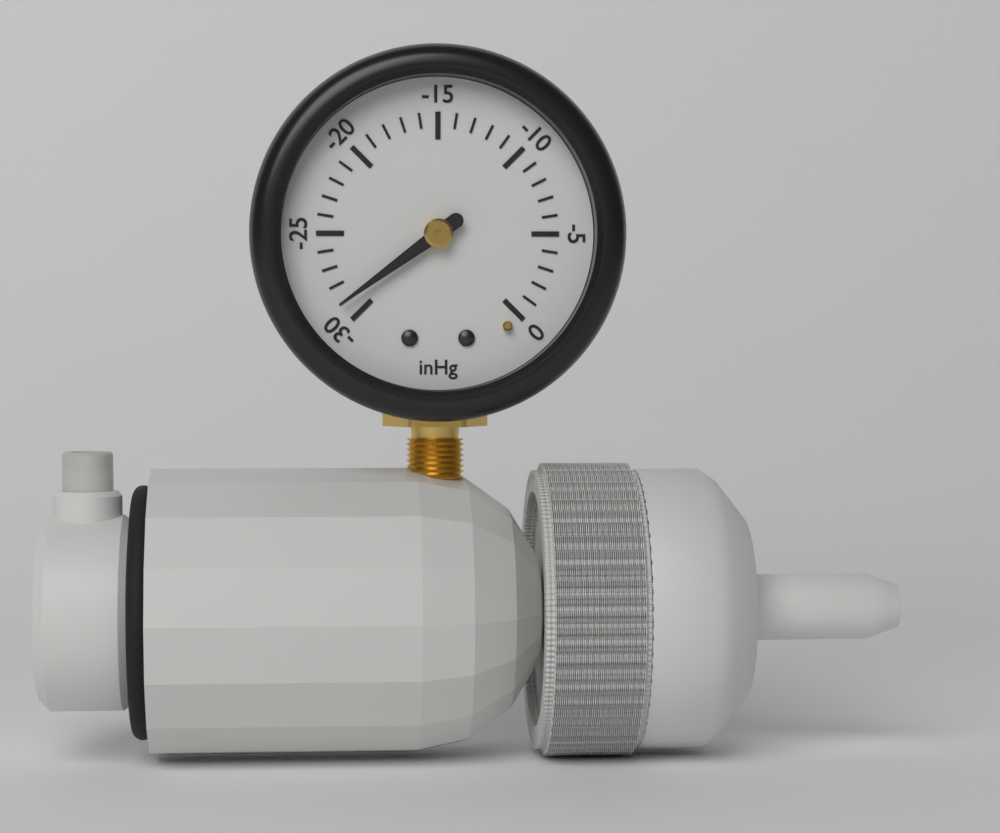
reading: -29 inHg
